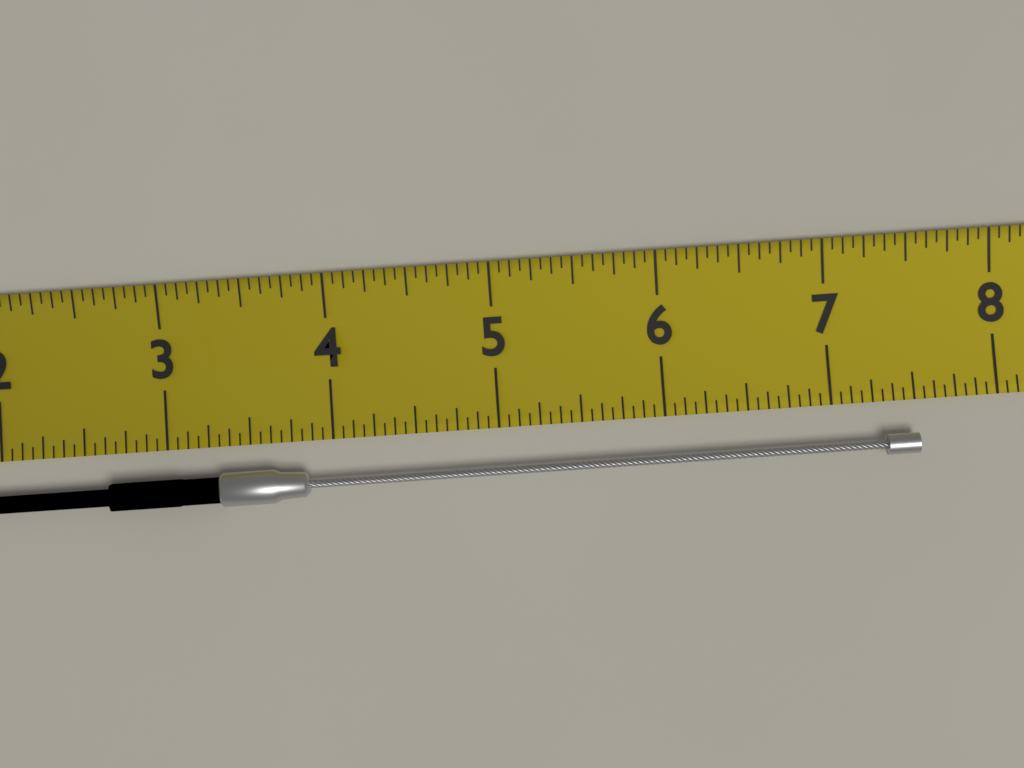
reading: 7.5000 (no unit)
